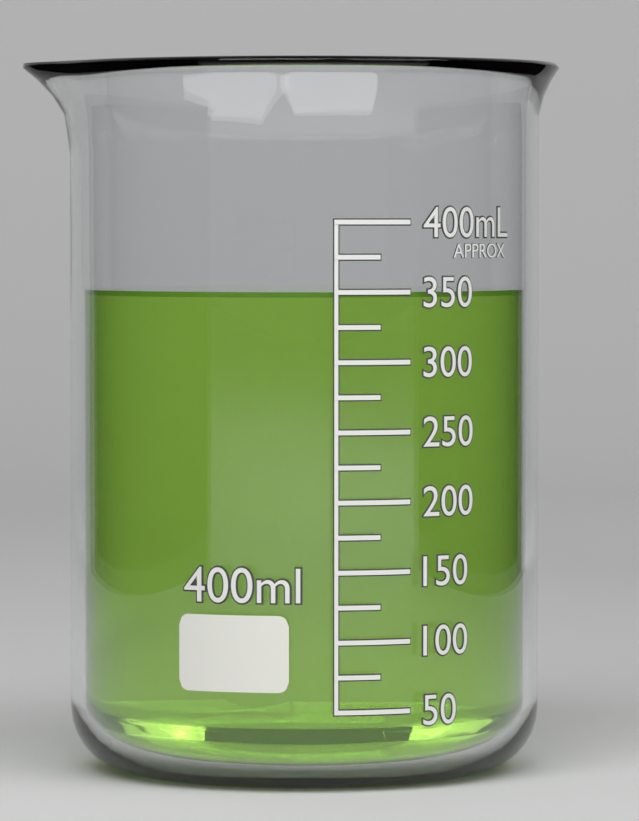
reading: 350 mL
